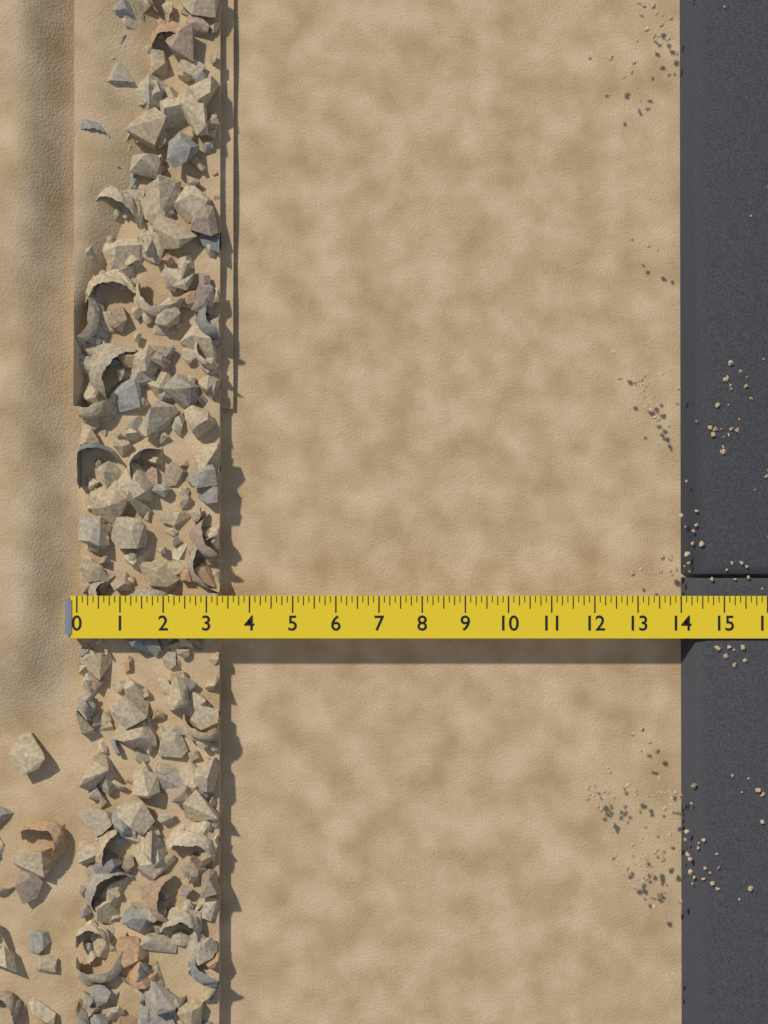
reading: 3.250 (no unit)
